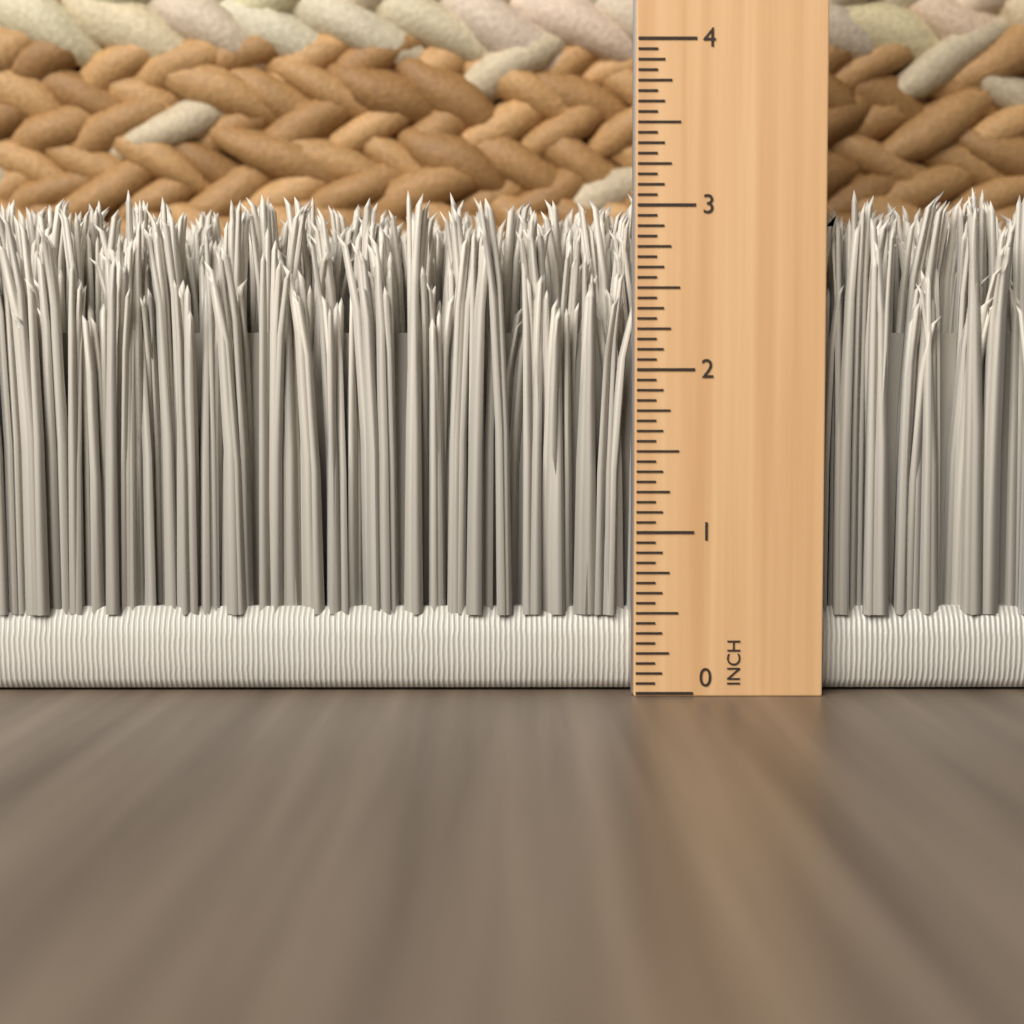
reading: 3.1250 in
